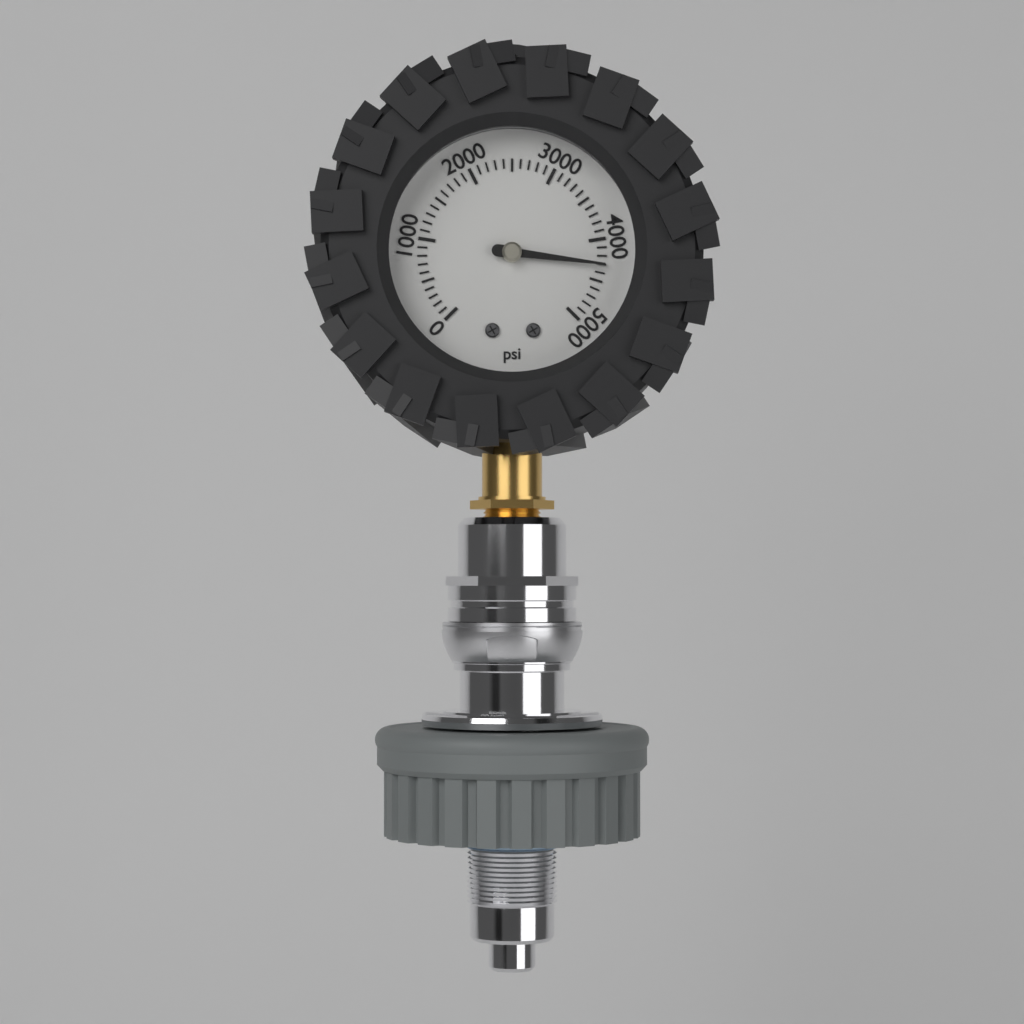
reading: 4300 psi
